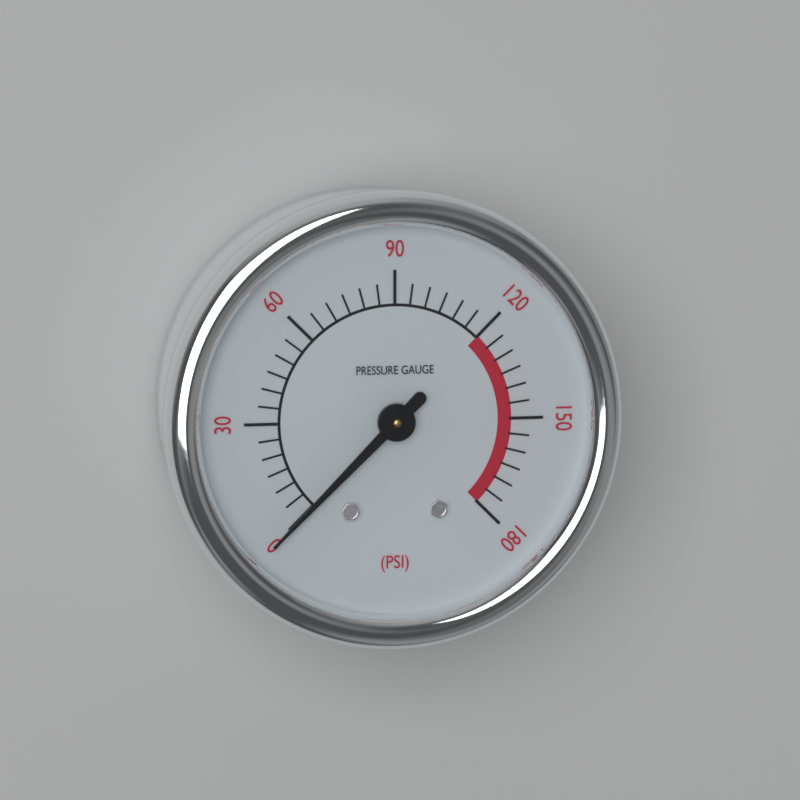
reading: 0 psi
